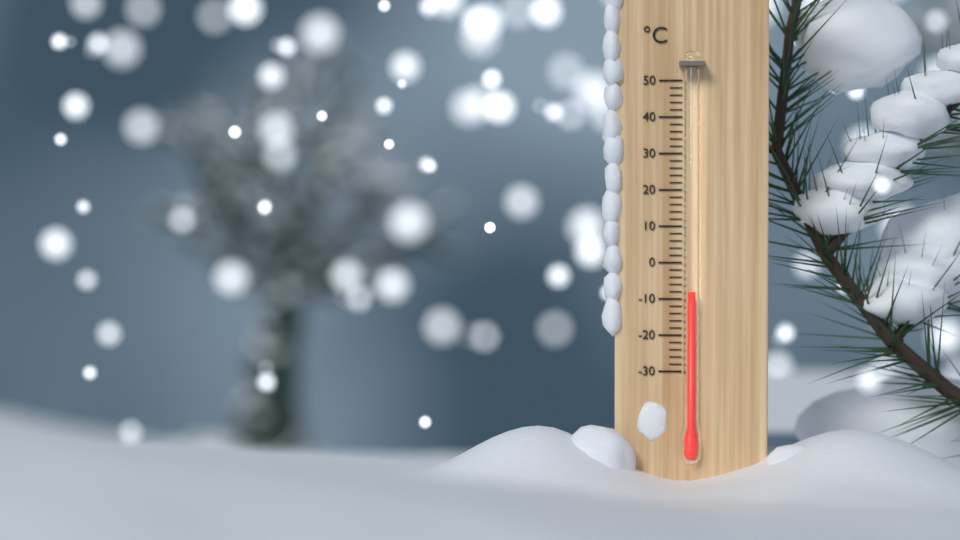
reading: -8 °C
